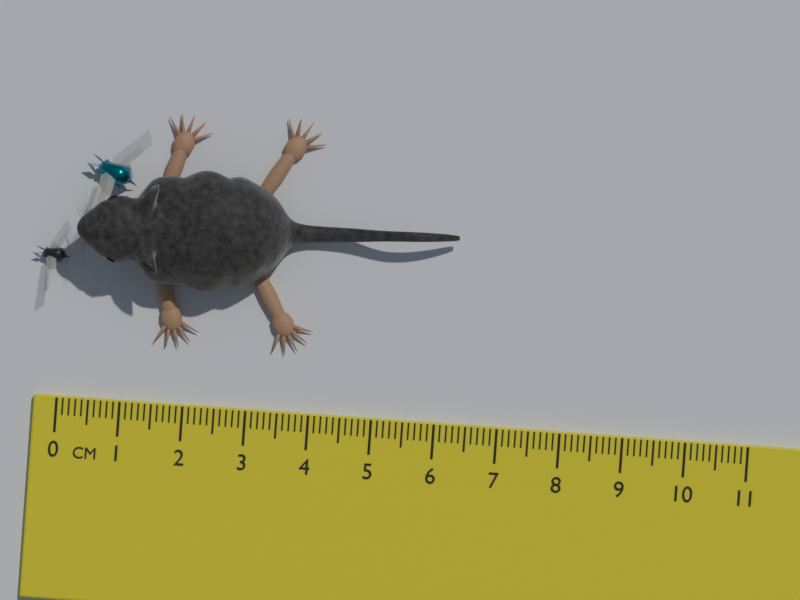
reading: 6.2 cm
